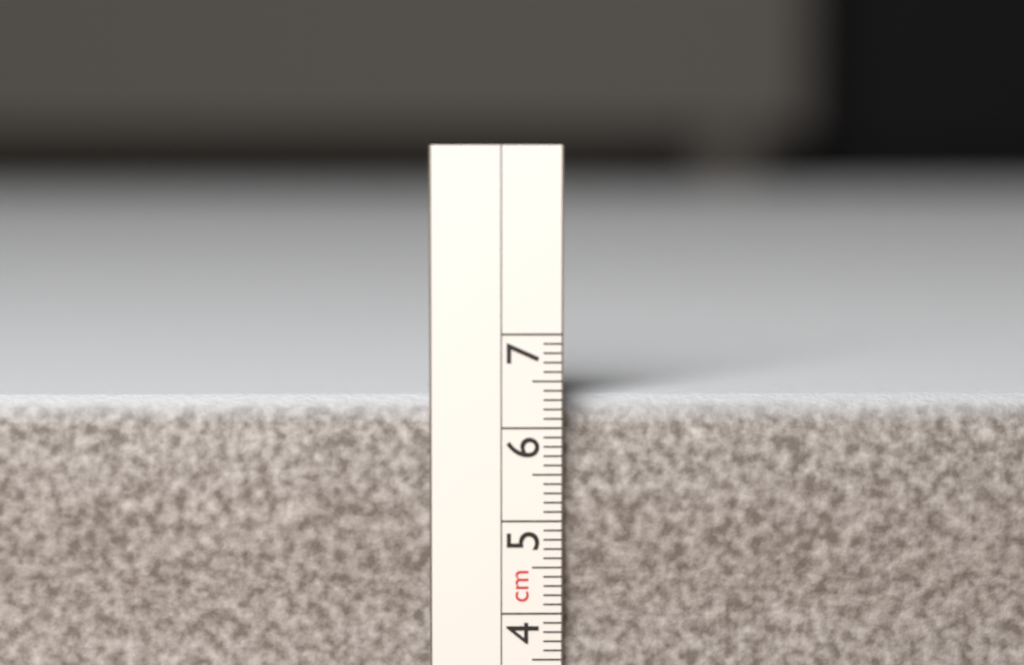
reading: 6.3 cm
